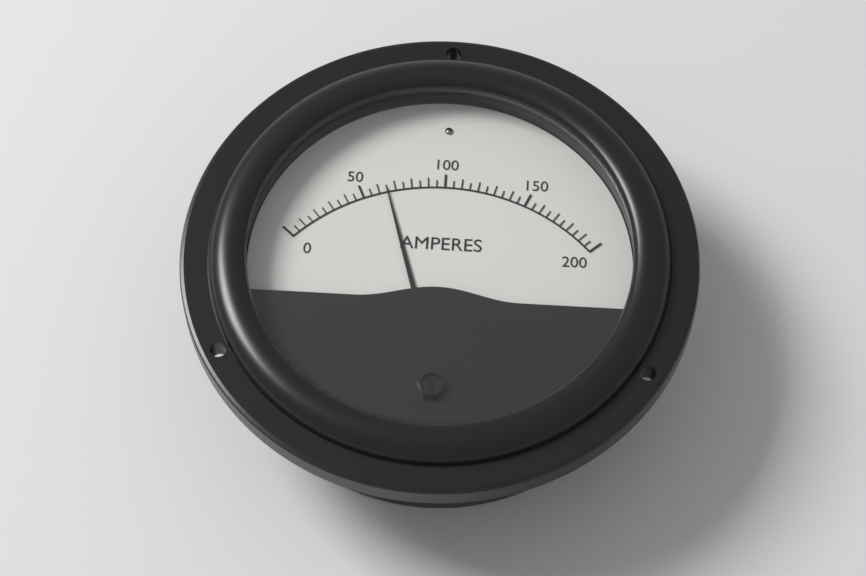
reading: 65 A
